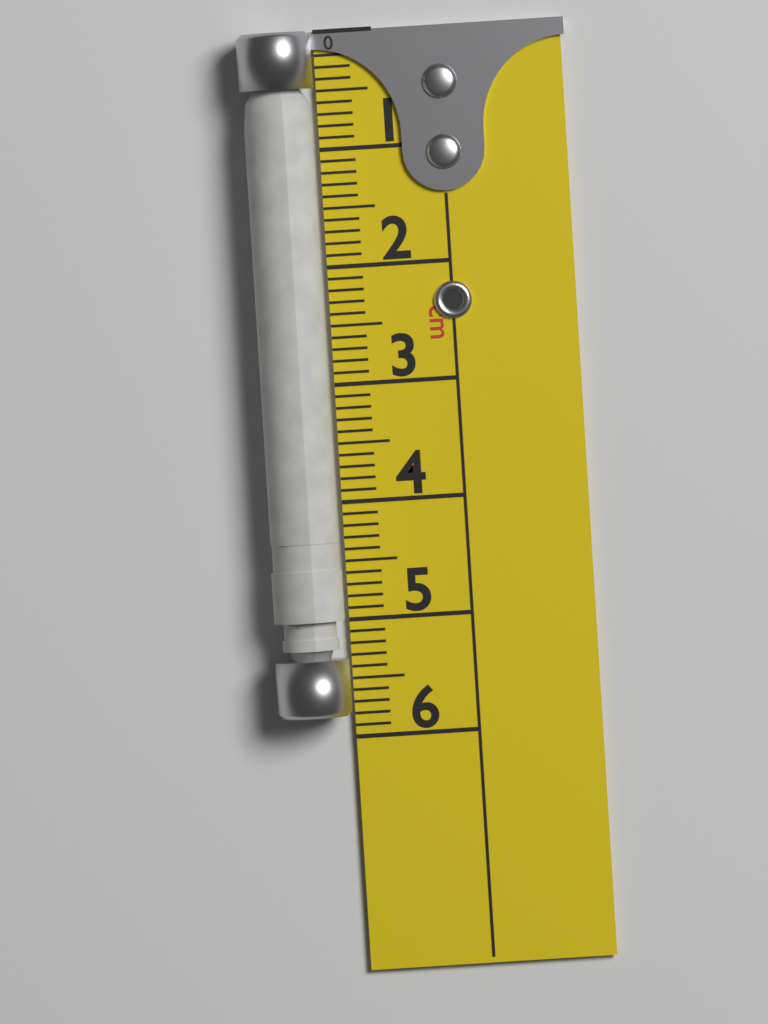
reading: 5.8 cm
